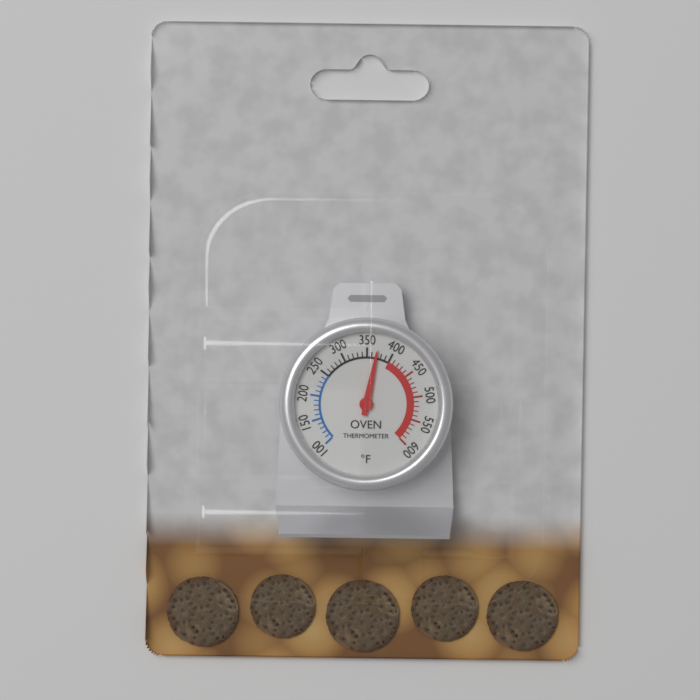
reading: 370 °F
